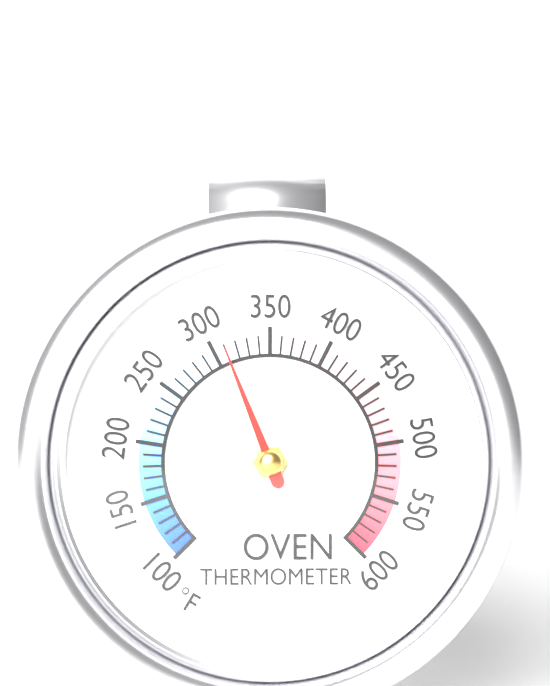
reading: 310 °F
